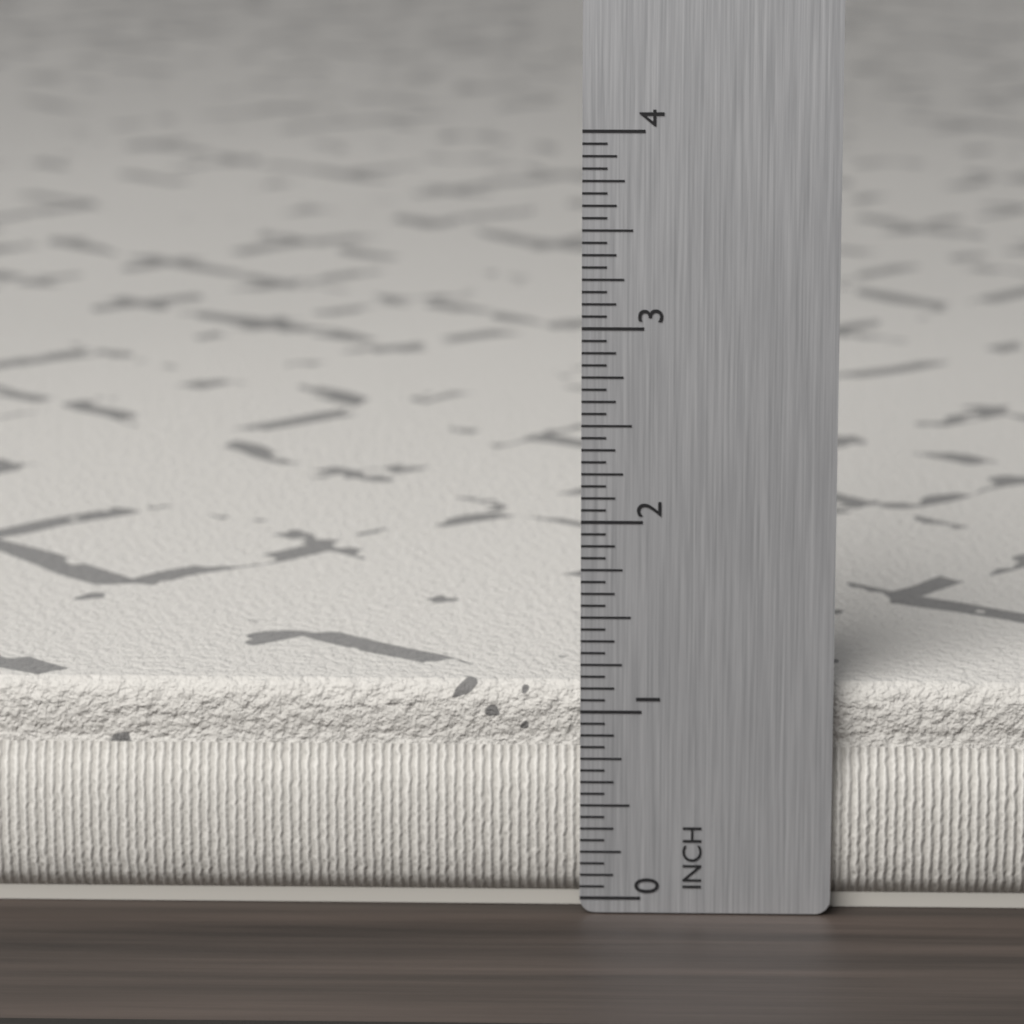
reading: 1.1250 in
